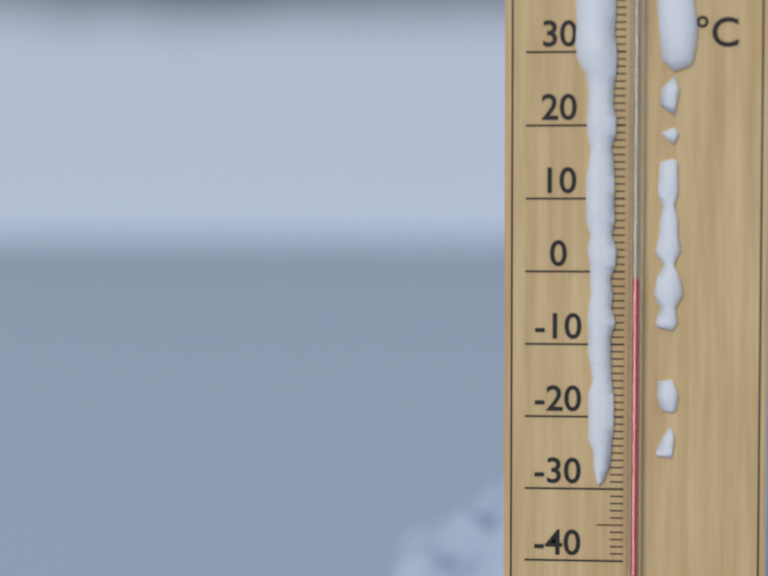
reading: -1 °C
